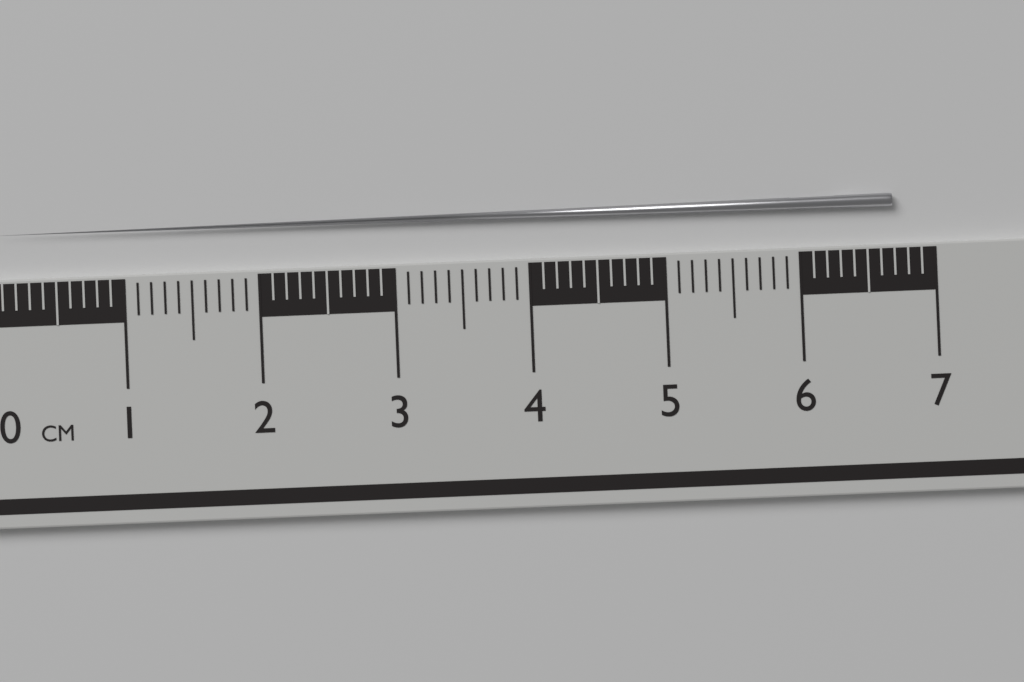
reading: 6.7 cm
